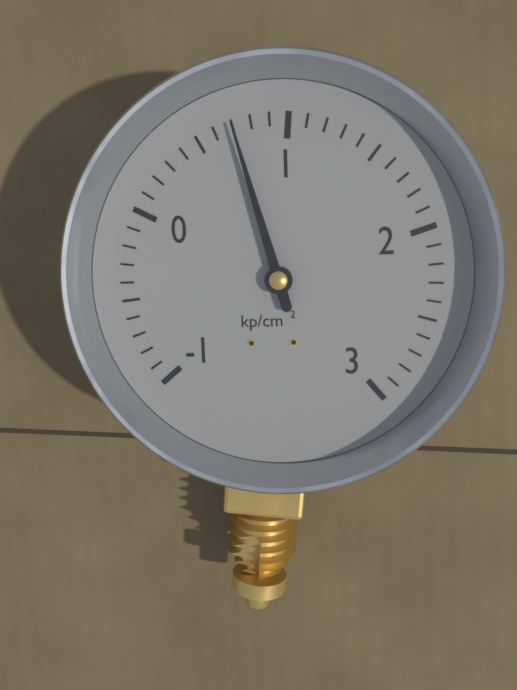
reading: 0.7 kp/cm²
